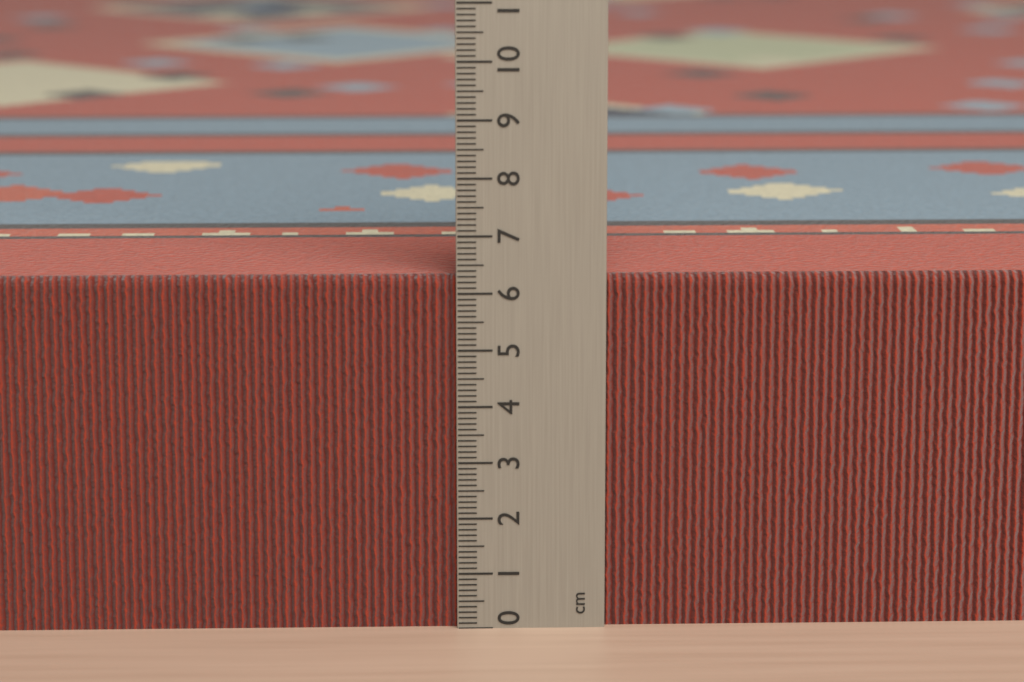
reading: 6.3 cm
